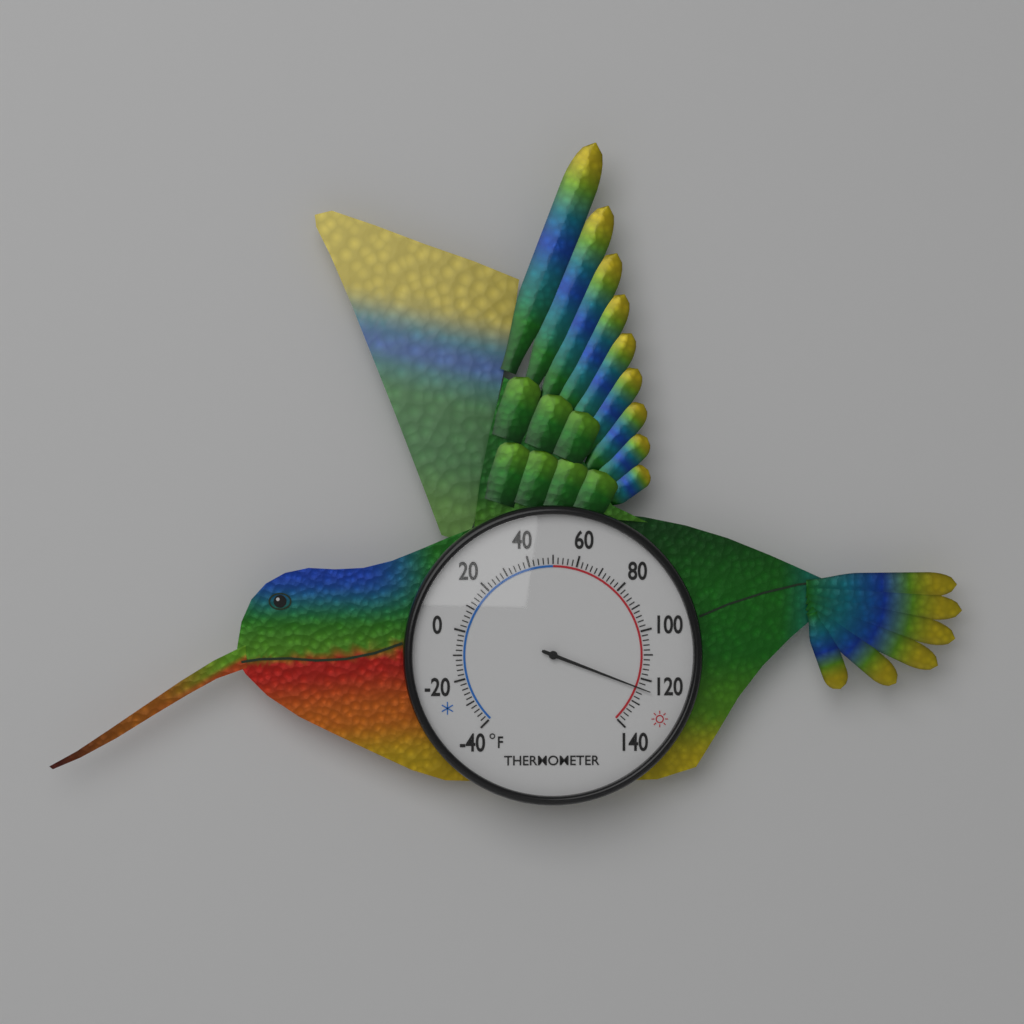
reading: 124 °F
